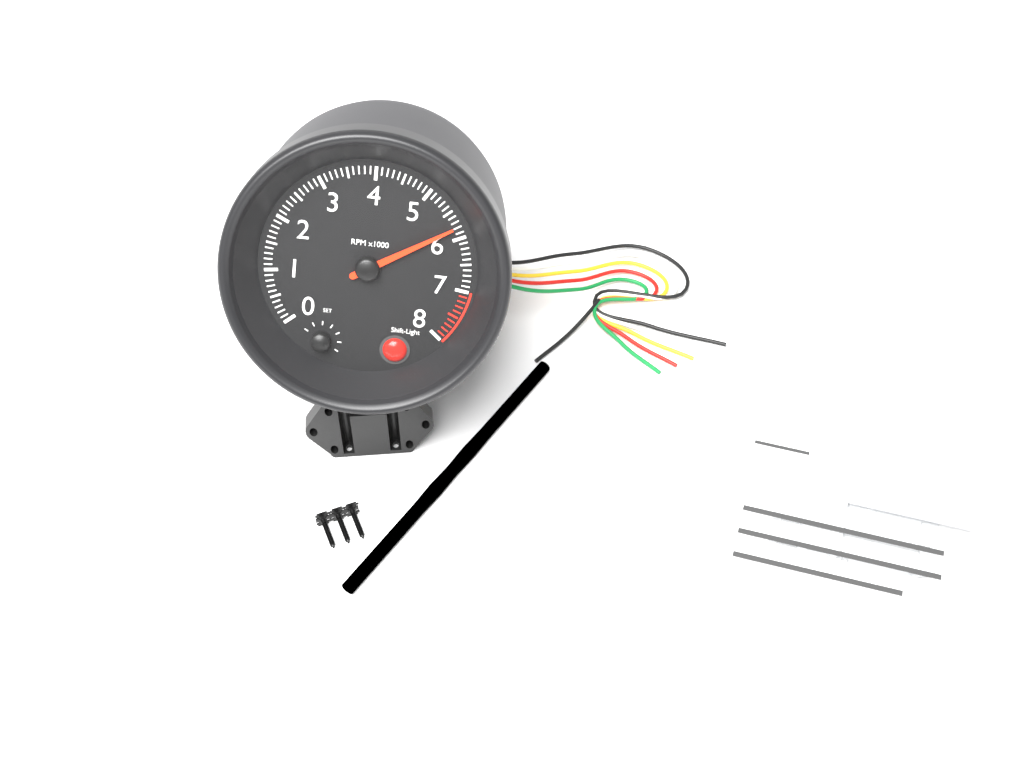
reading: 5800 RPM
